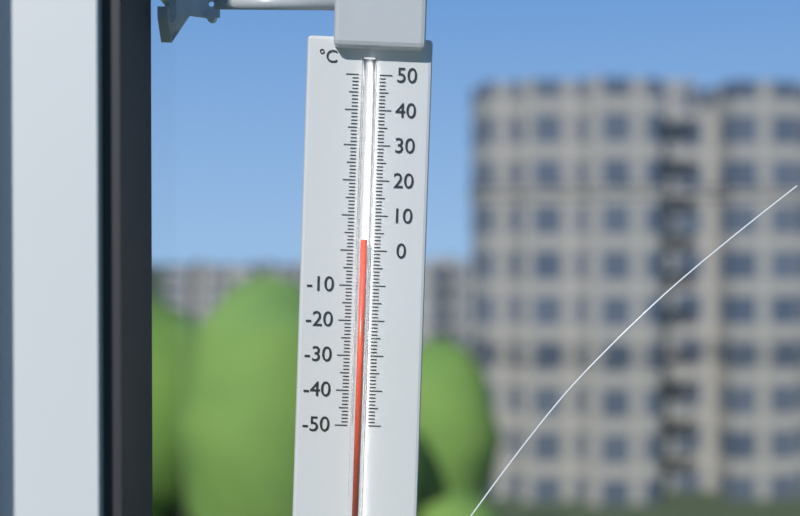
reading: 3 °C
